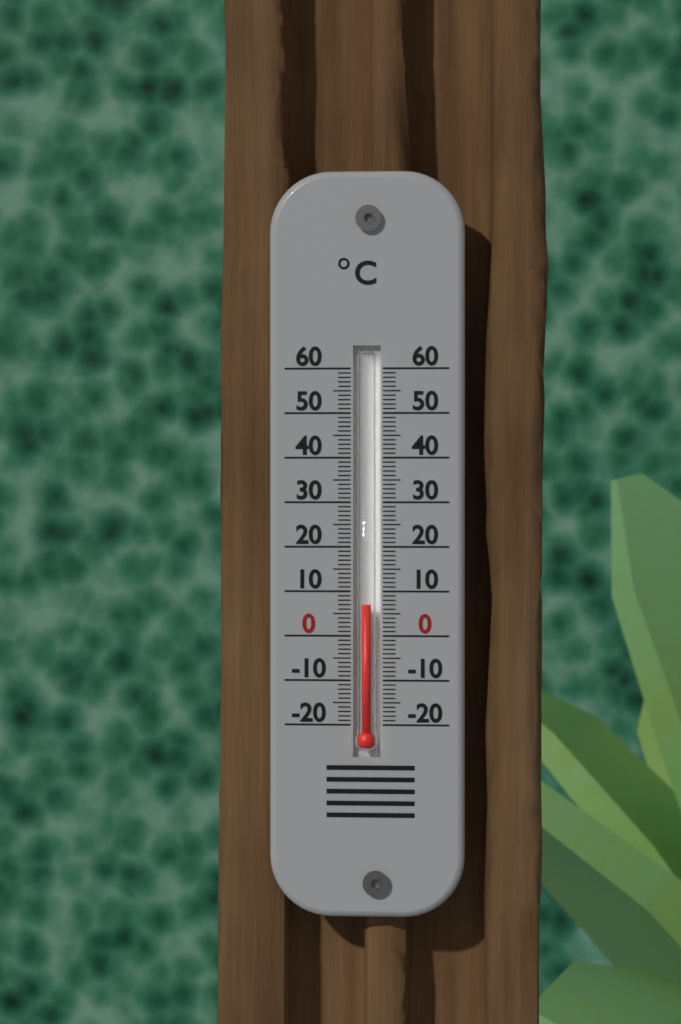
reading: 7 °C
